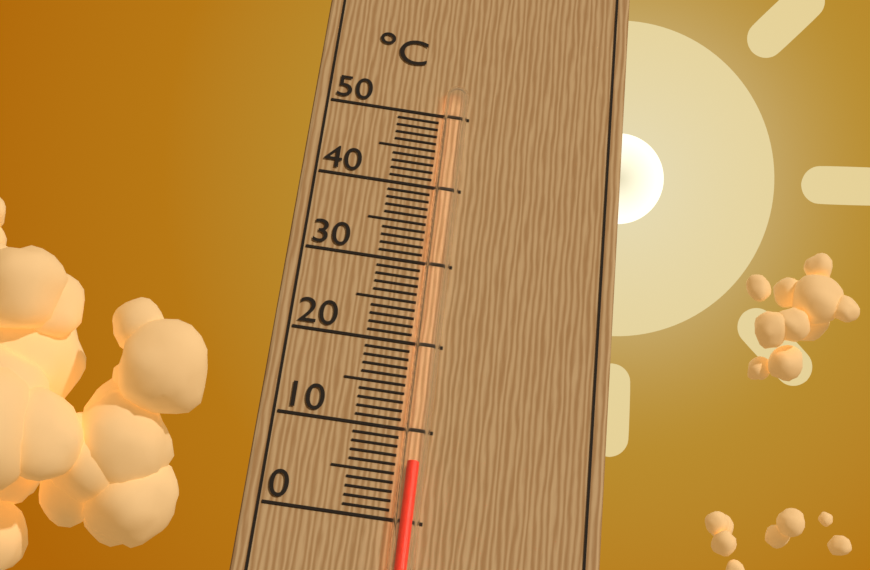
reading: 6 °C
